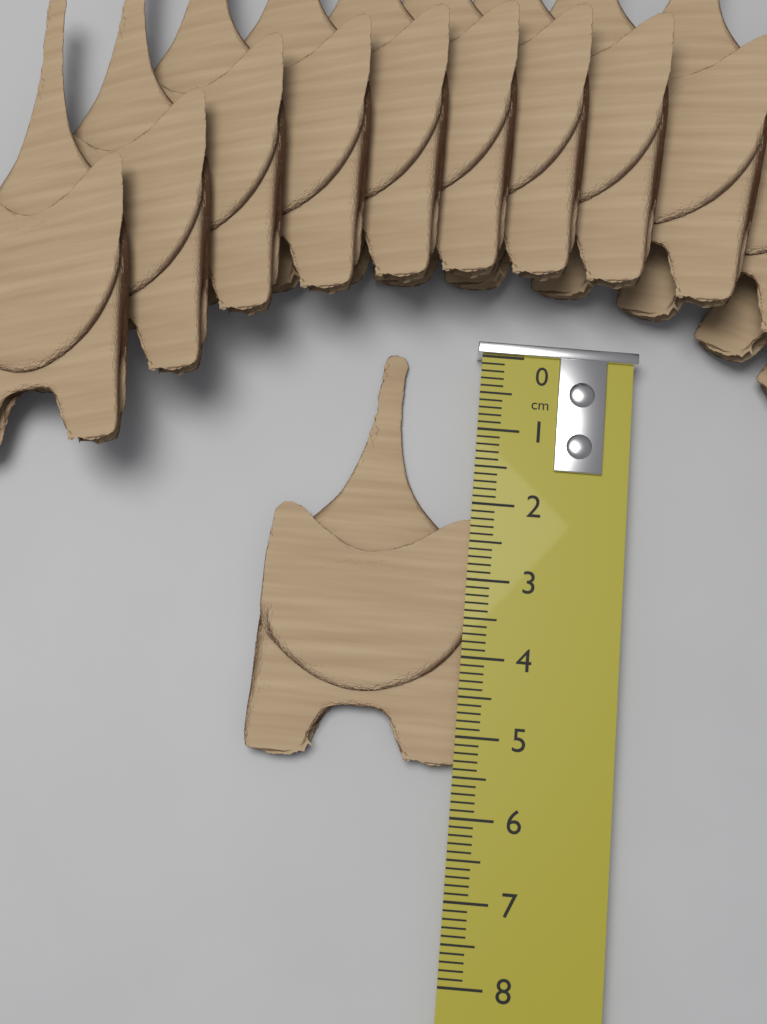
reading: 5.4 cm
